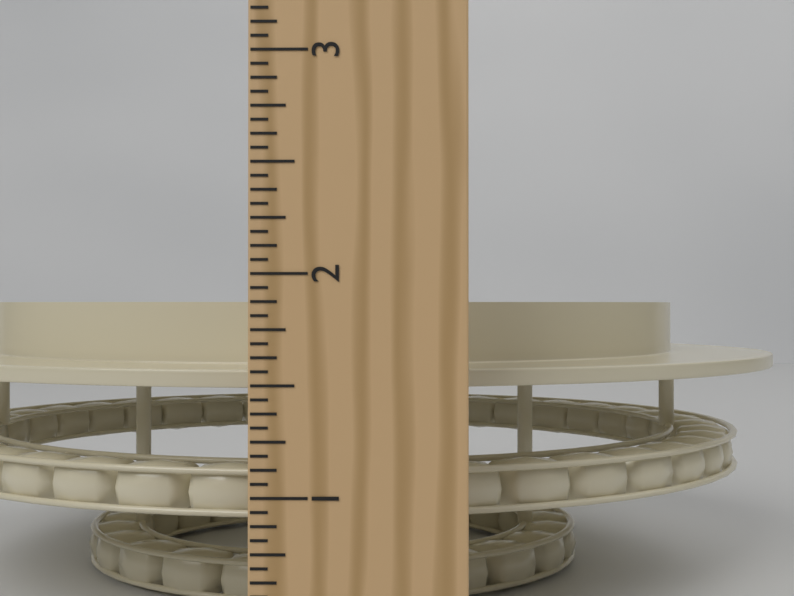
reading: 1.8750 in
